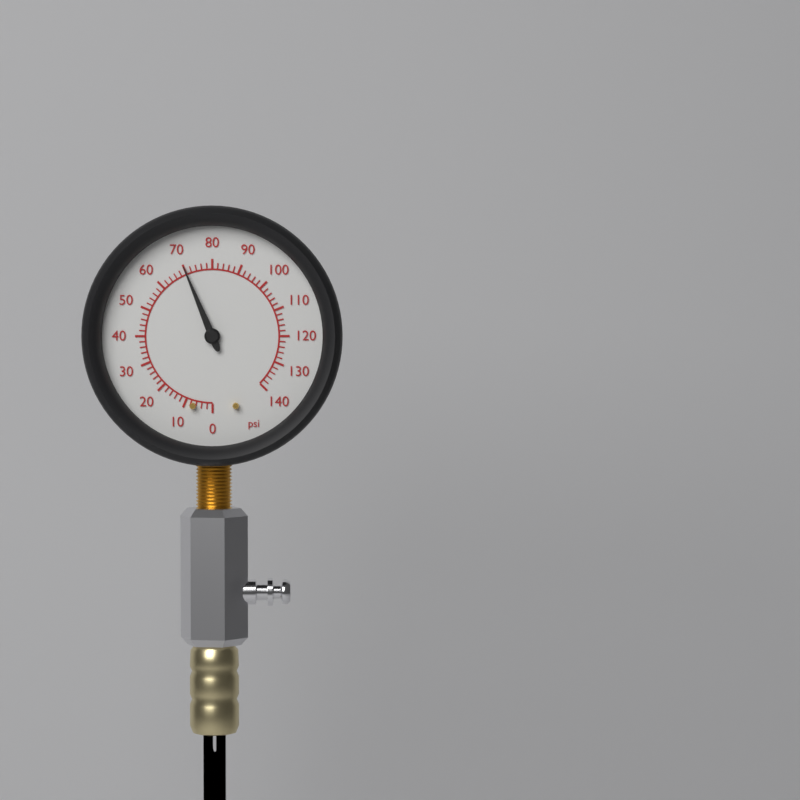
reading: 70 psi
